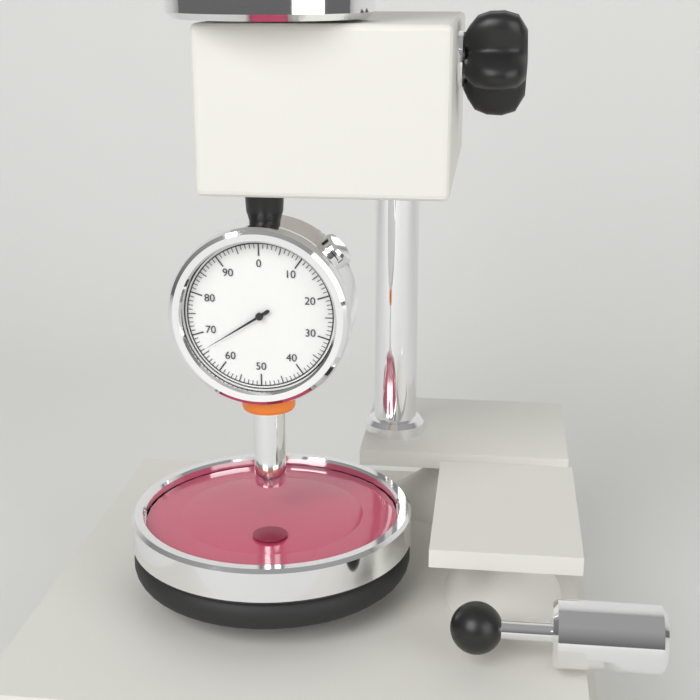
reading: 66 (no unit)
